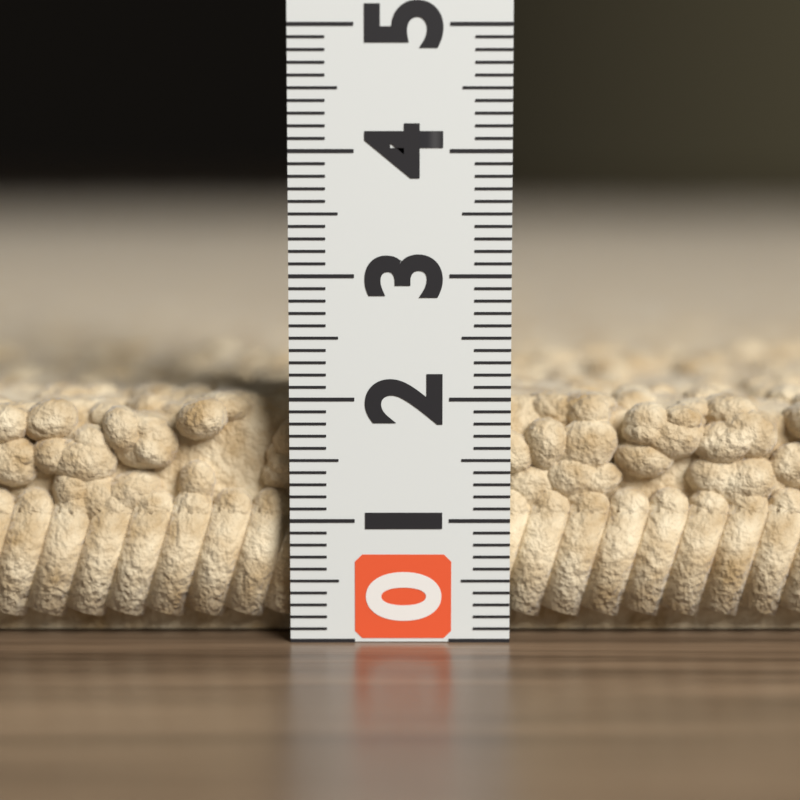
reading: 2.0 (no unit)
